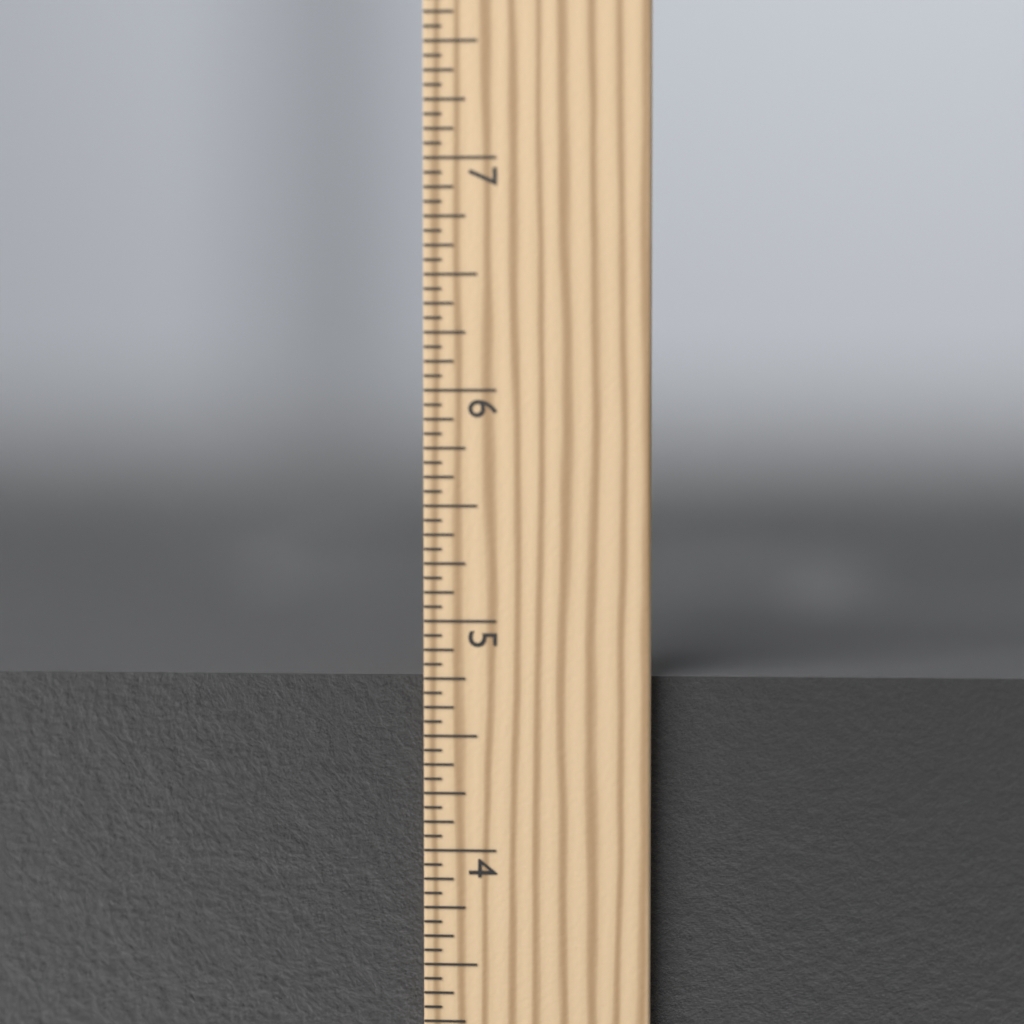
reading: 4.7500 in
